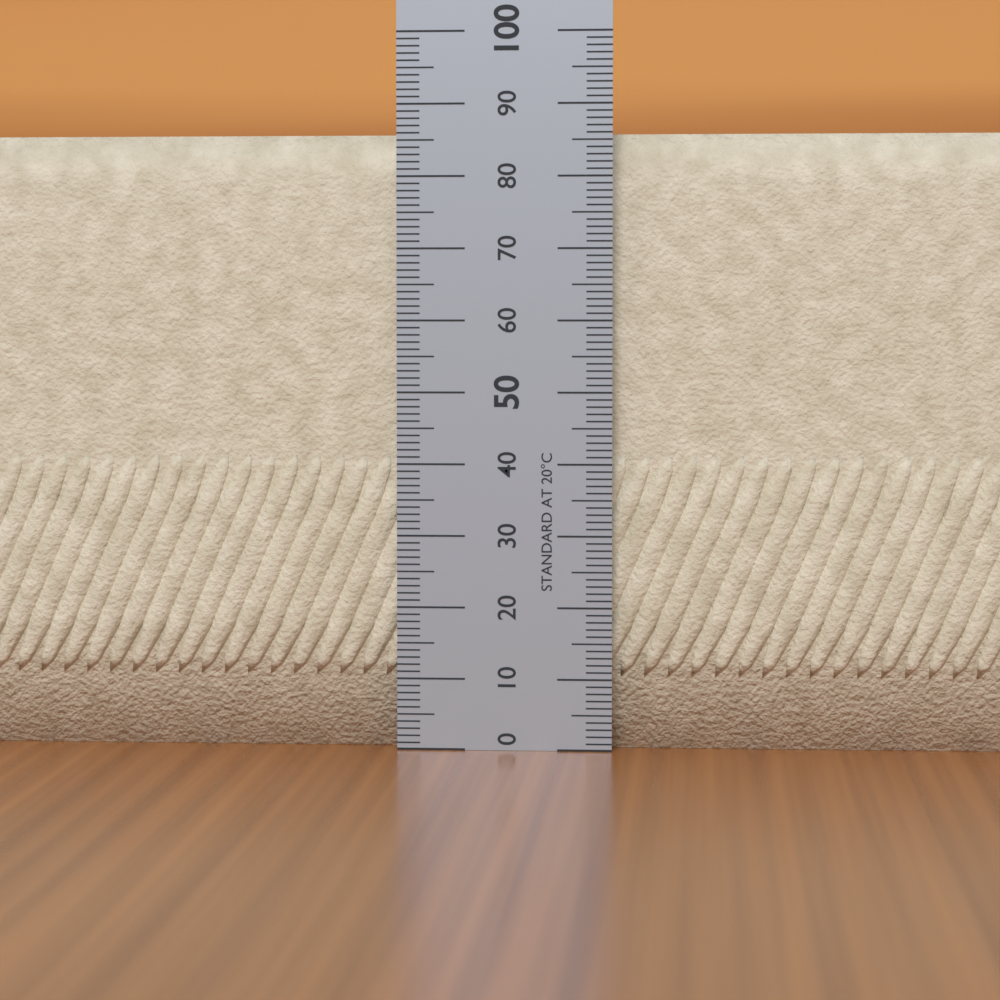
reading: 86 (no unit)
